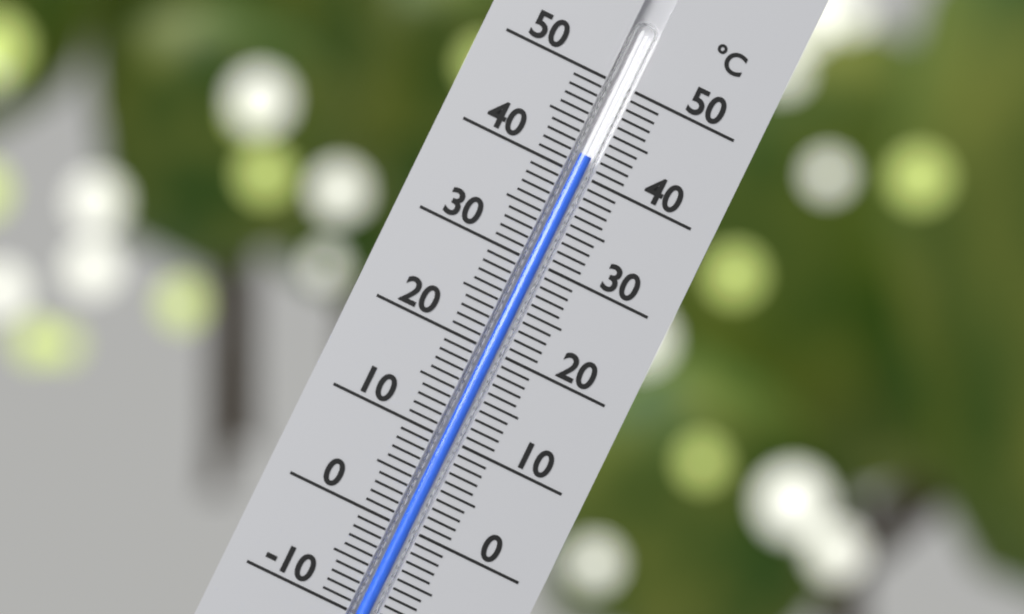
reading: 42 °C
